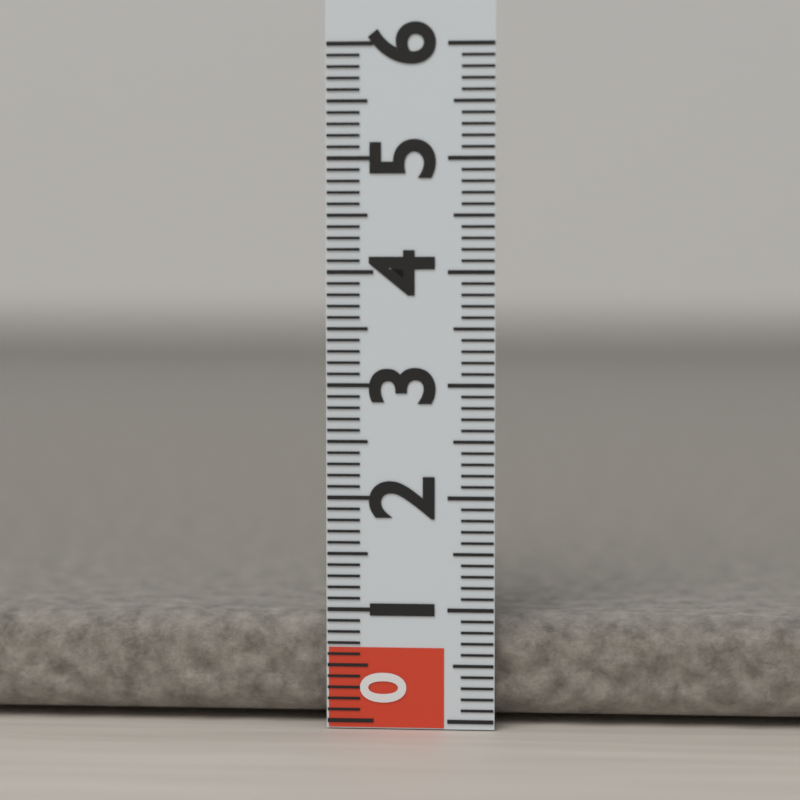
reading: 0.9 (no unit)
